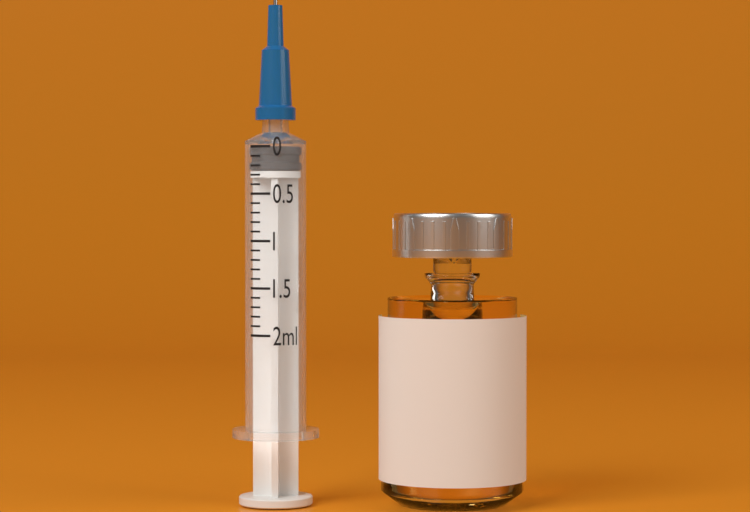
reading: 0.0 ml
